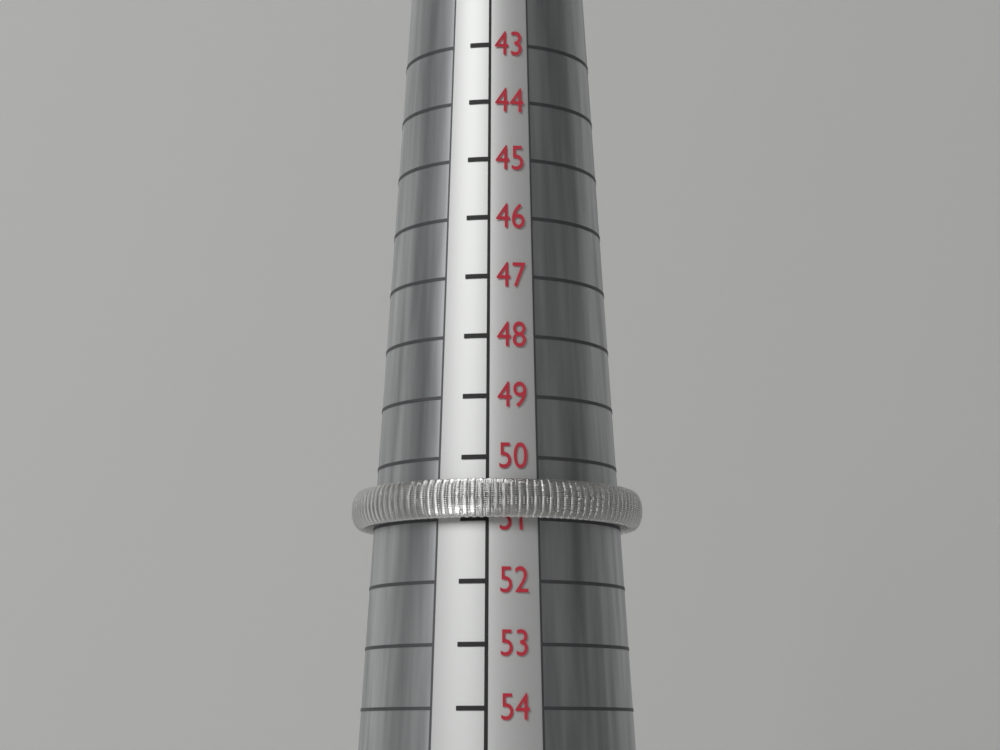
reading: 51 (no unit)
